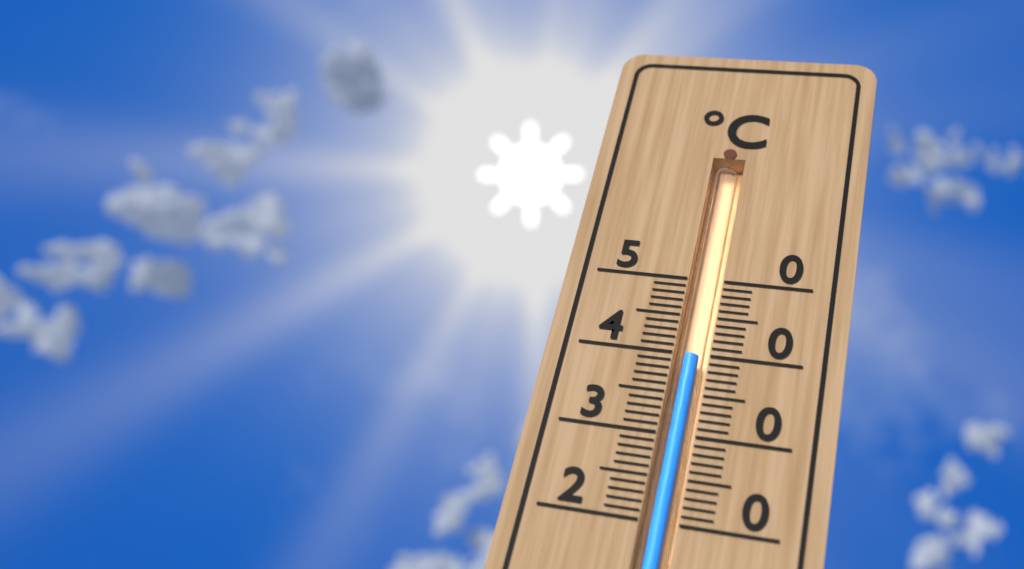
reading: 40 °C
